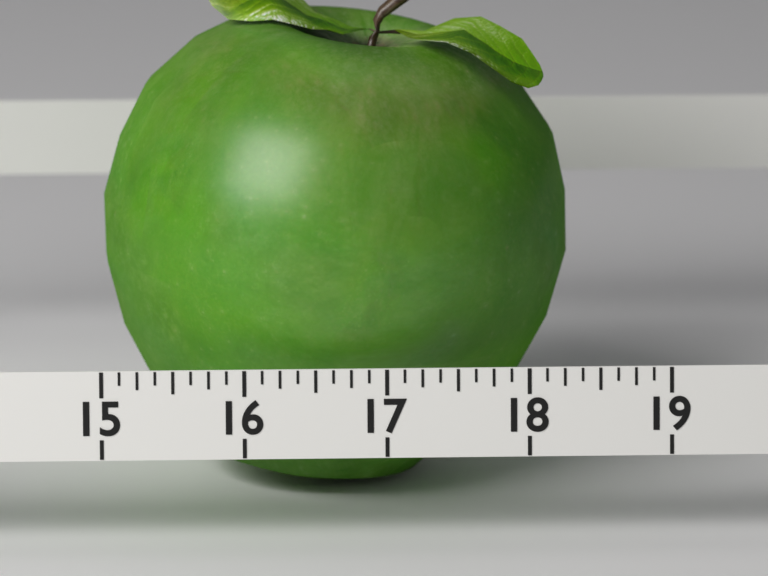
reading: 18.375 (no unit)
